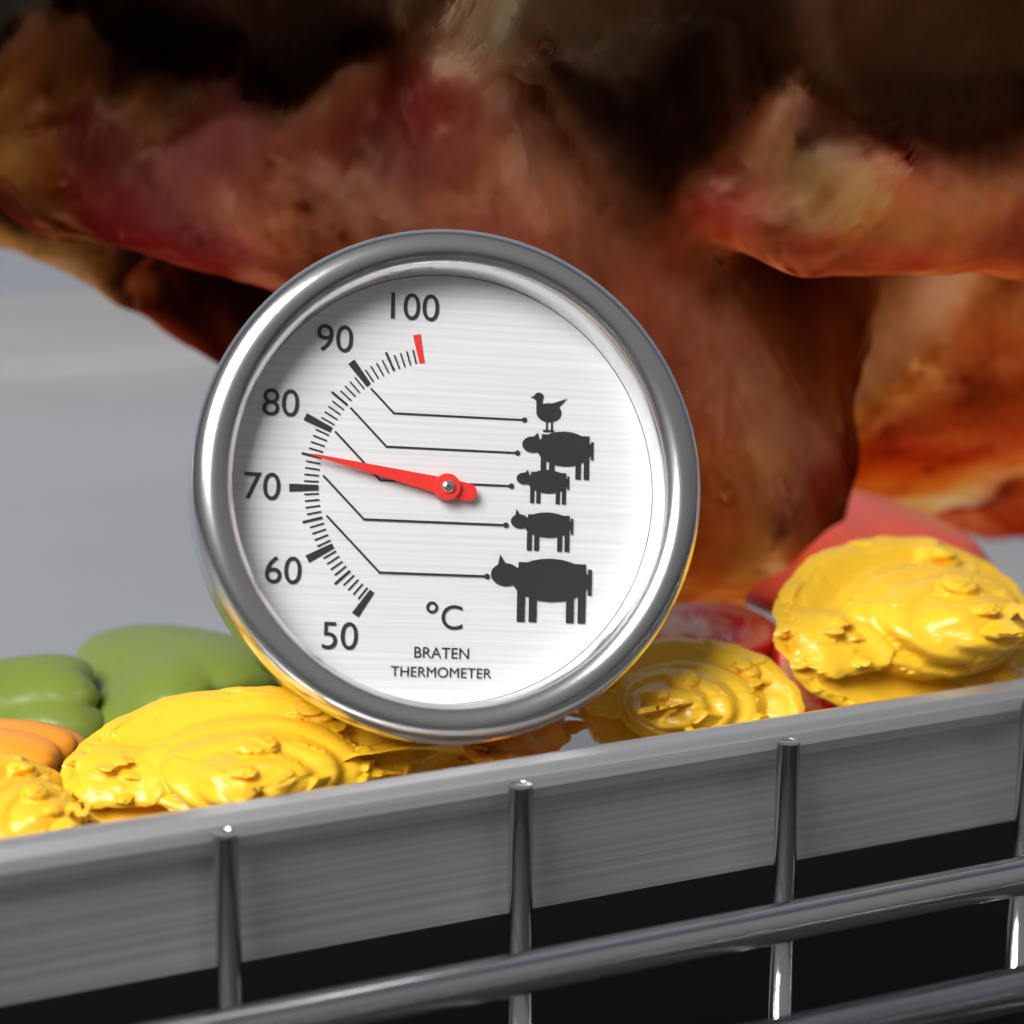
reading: 75 °C
